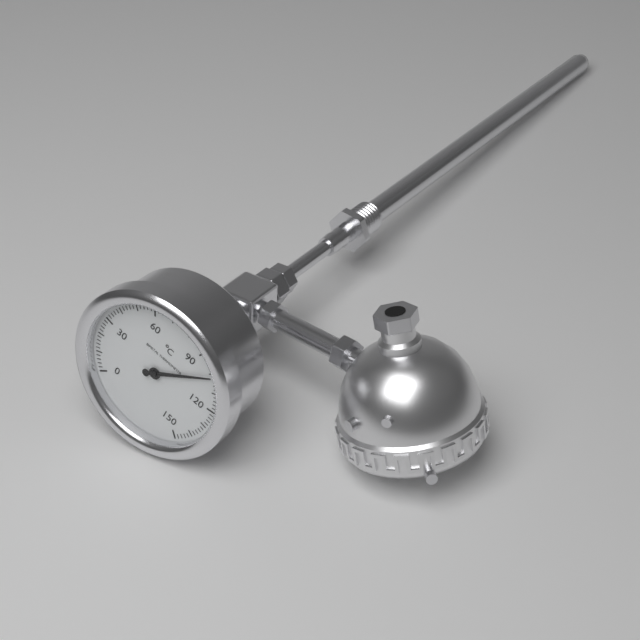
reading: 102 °C
